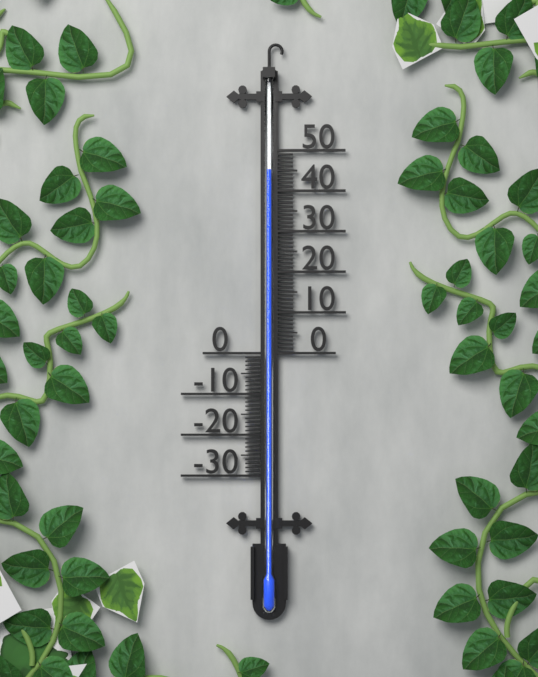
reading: 45 (no unit)
